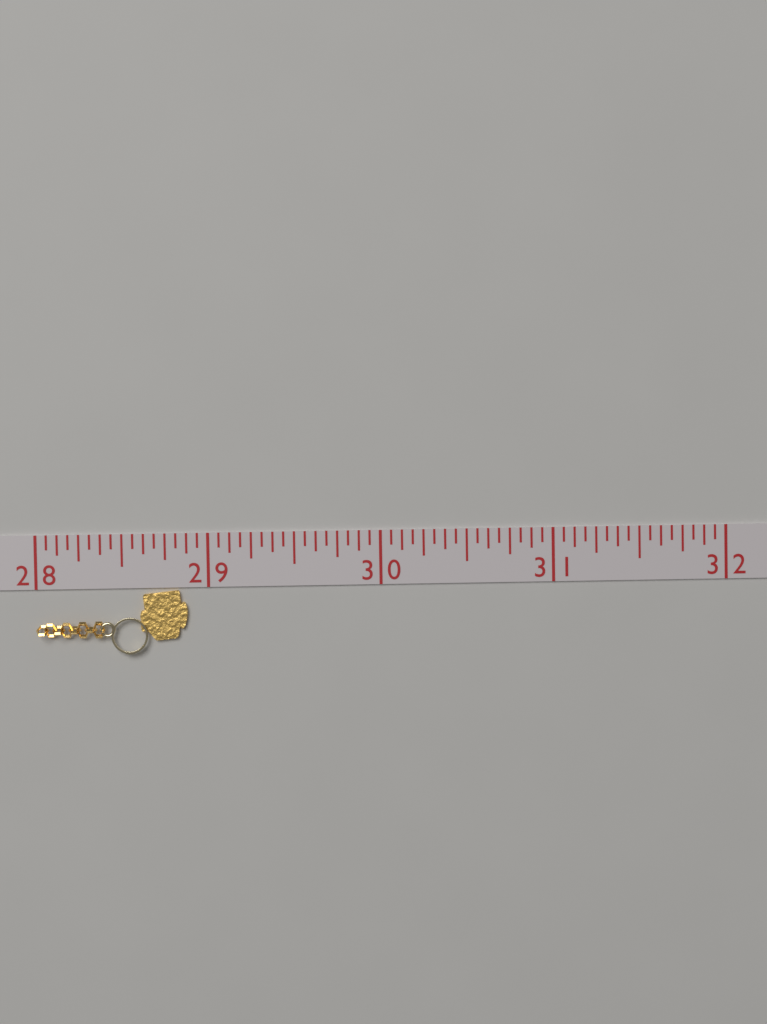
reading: 28.8750 (no unit)
